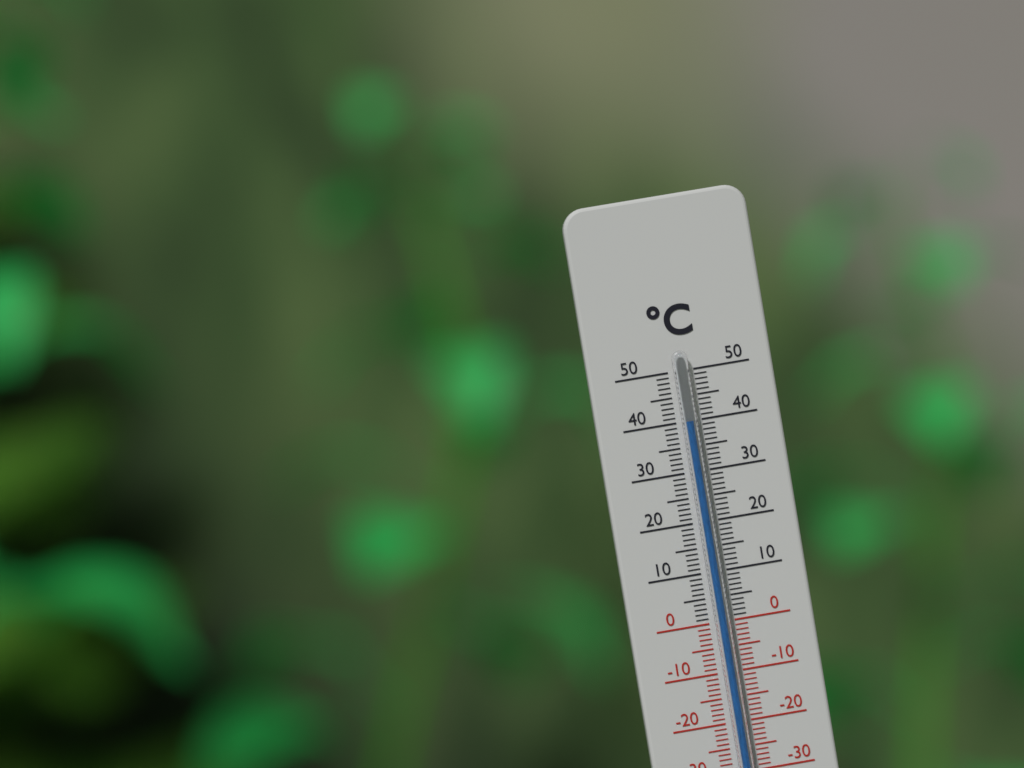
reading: 40 °C
